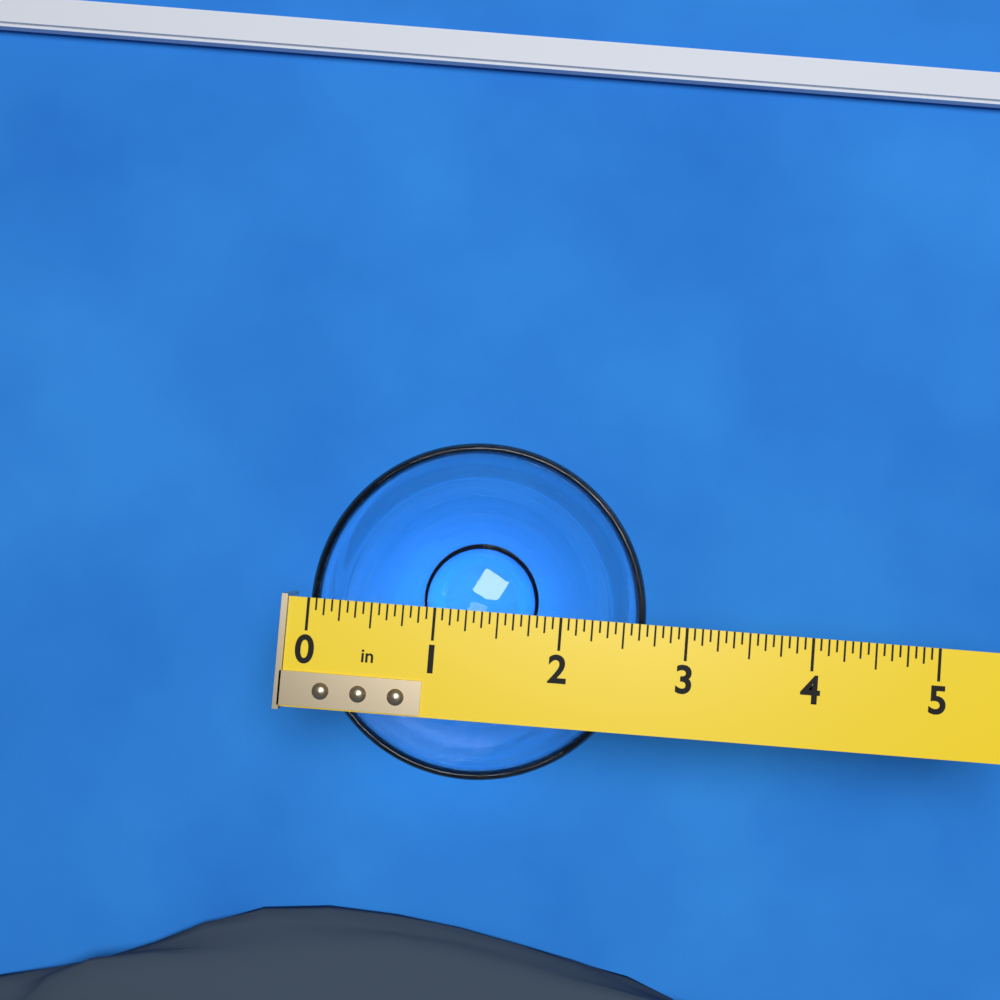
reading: 2.6875 in
